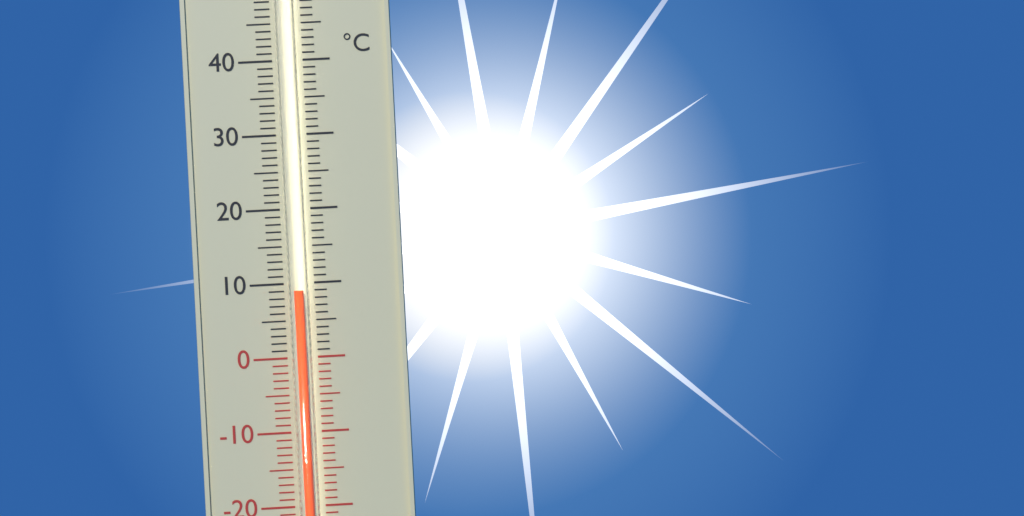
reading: 9 °C
